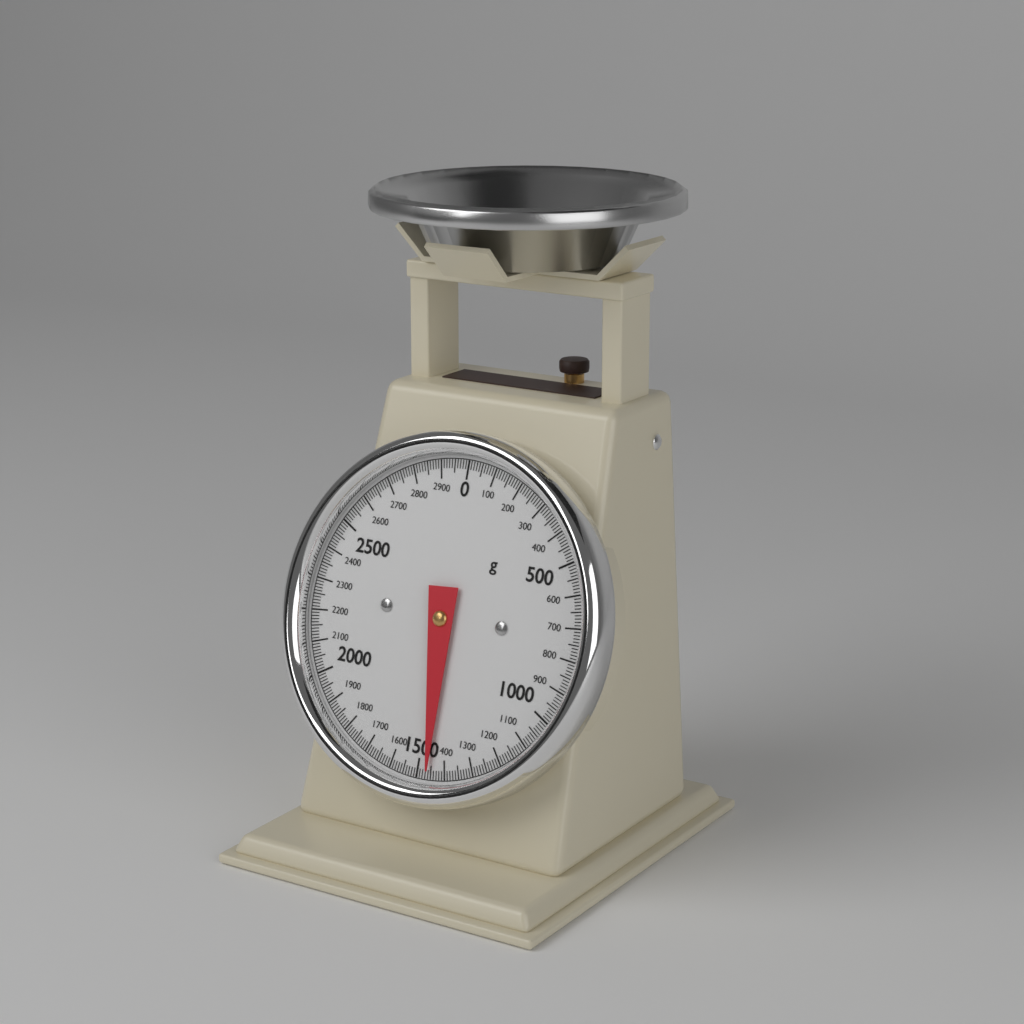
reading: 1460 g
